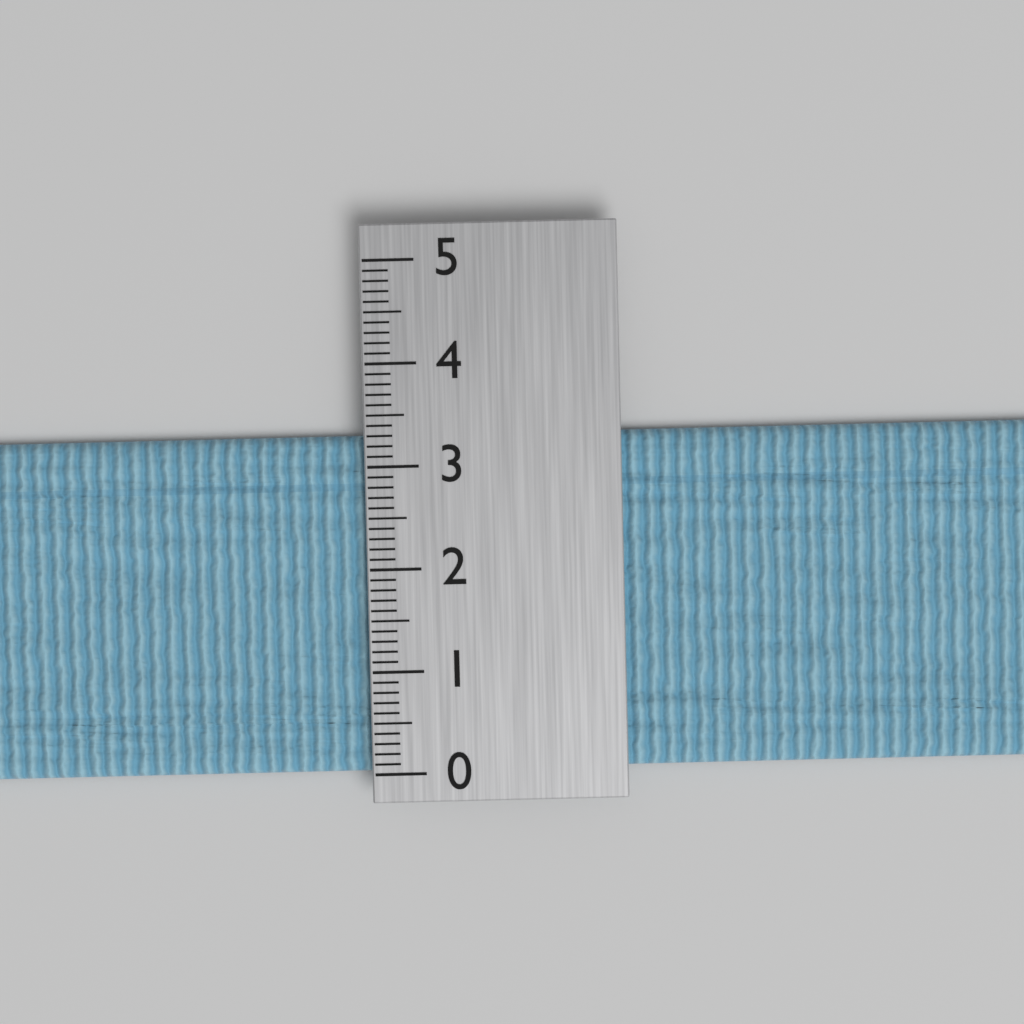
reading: 3.3 (no unit)
